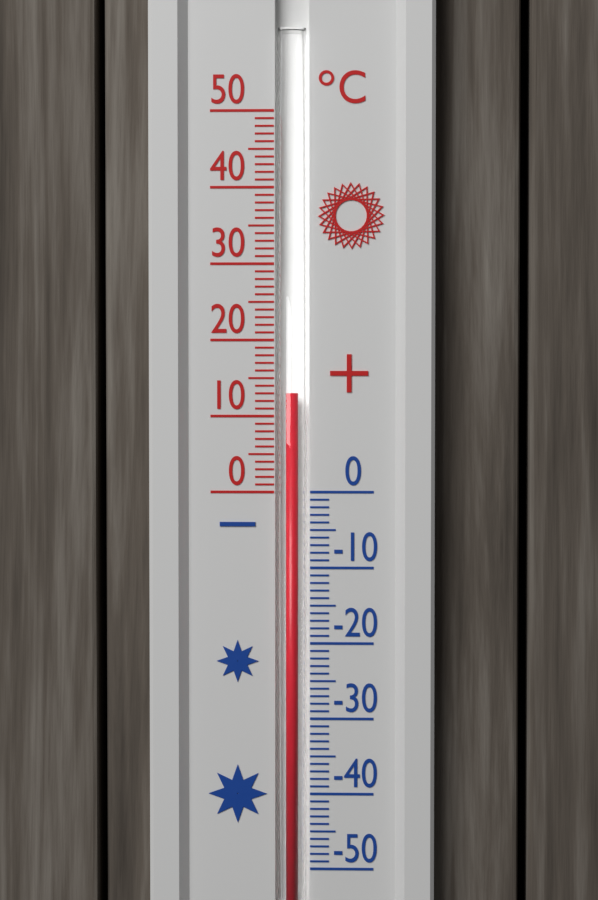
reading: 13 °C
